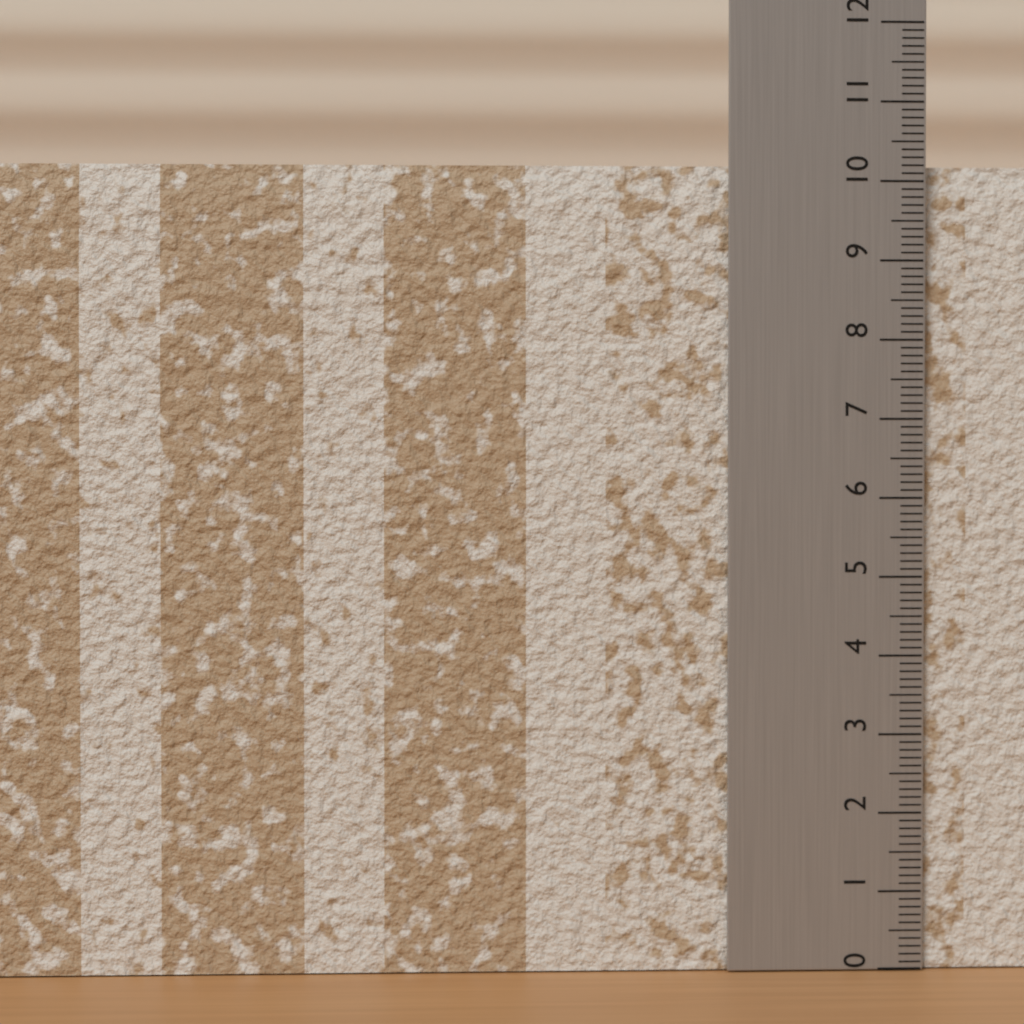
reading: 10.2 (no unit)
